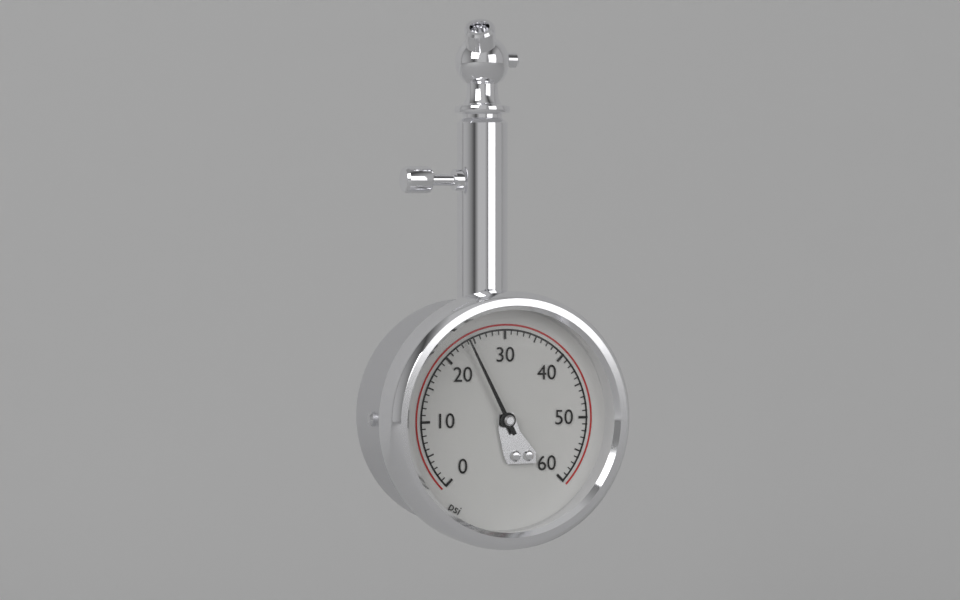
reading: 24 psi
